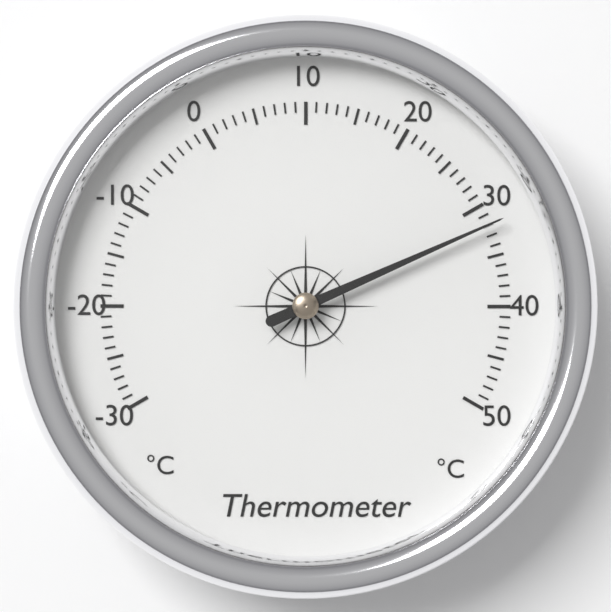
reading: 32 °C
